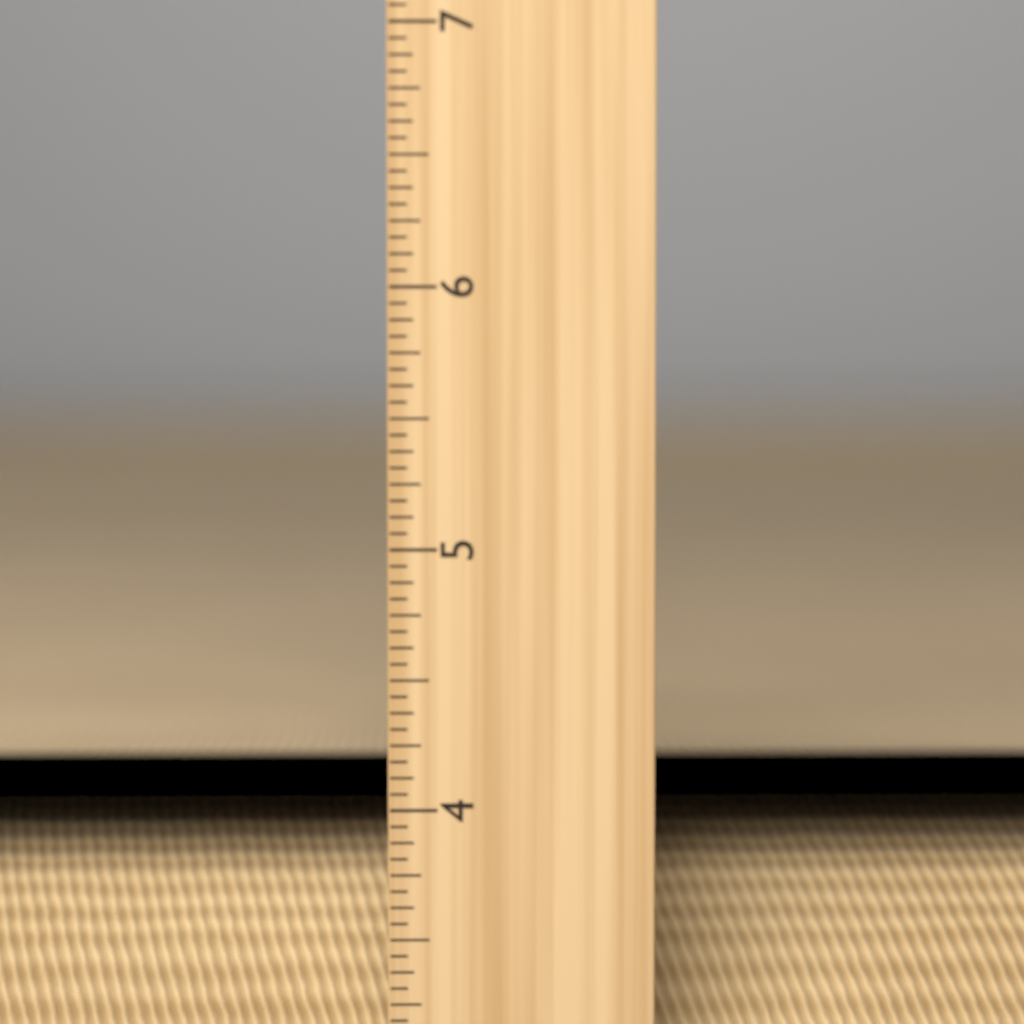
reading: 3.9375 in
